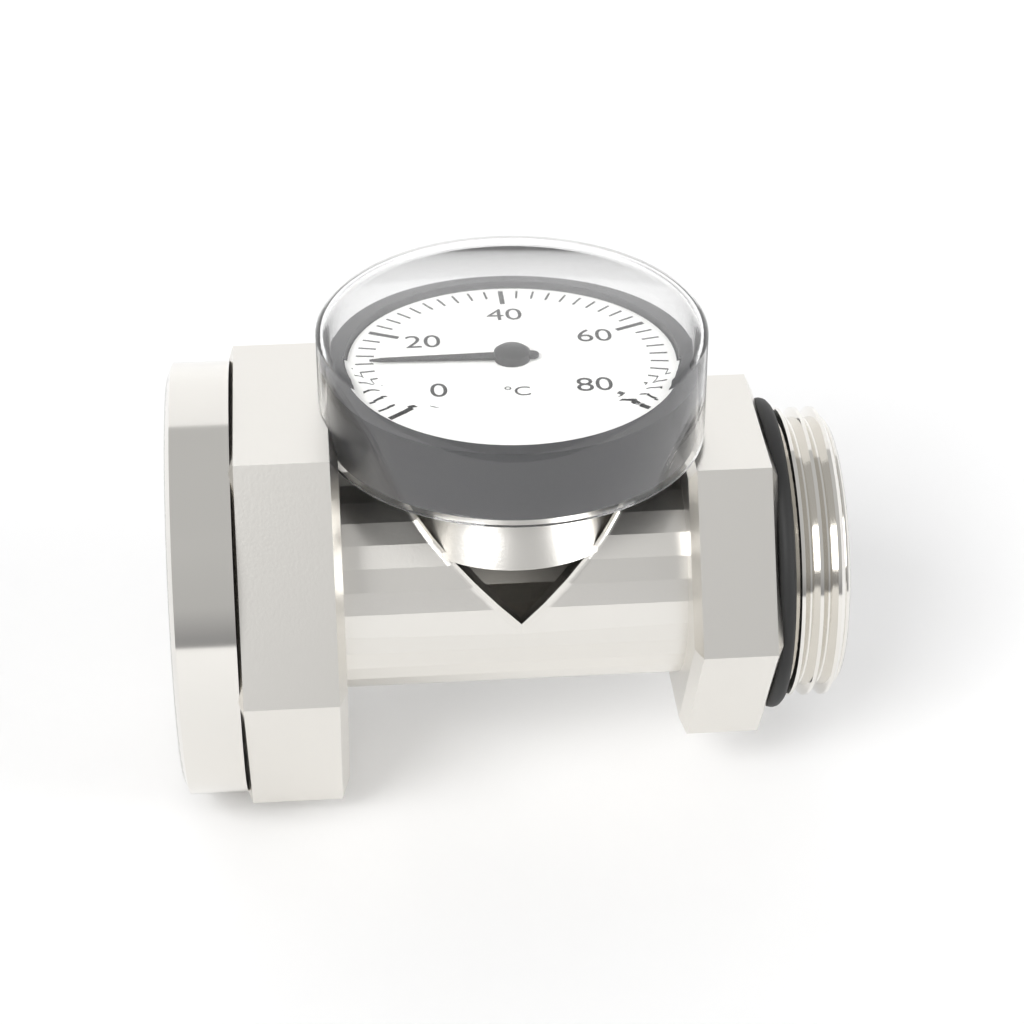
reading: 12 °C
